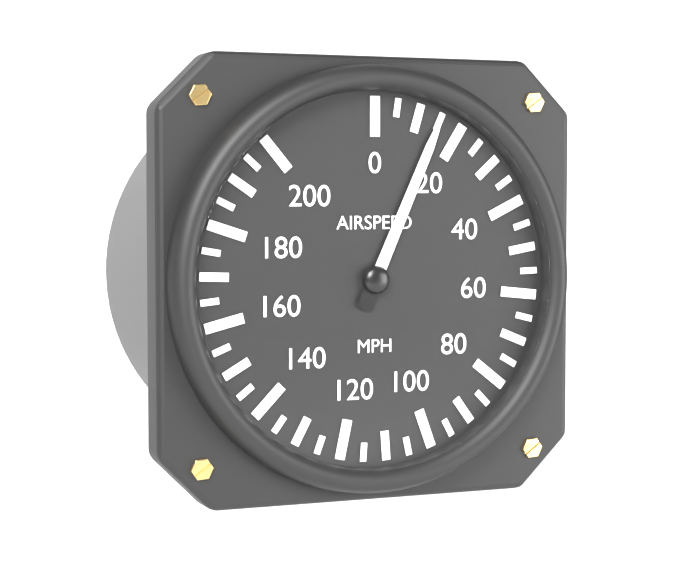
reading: 15 mph
